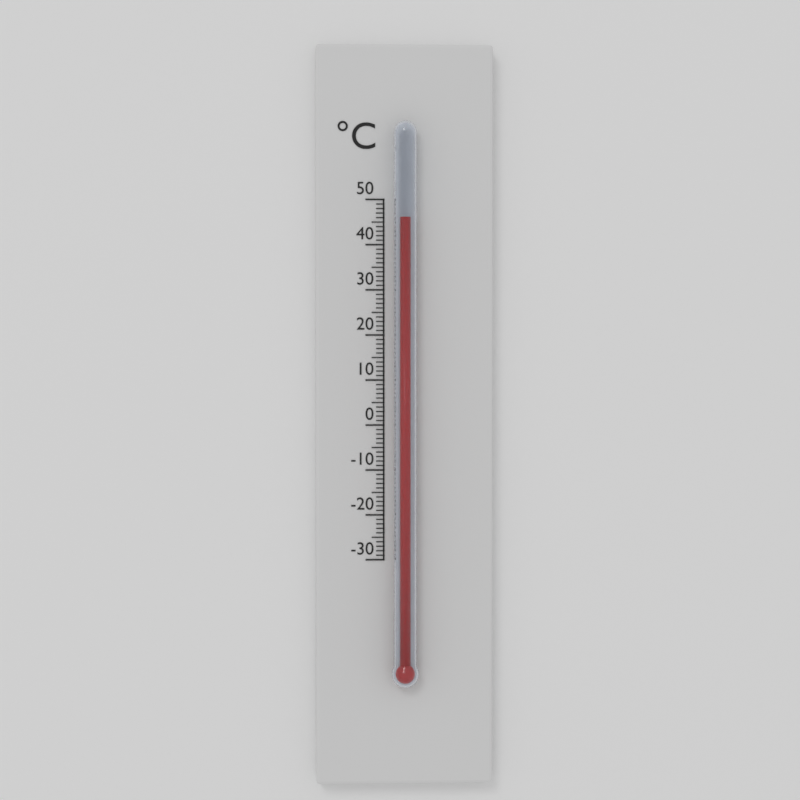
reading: 46 °C
